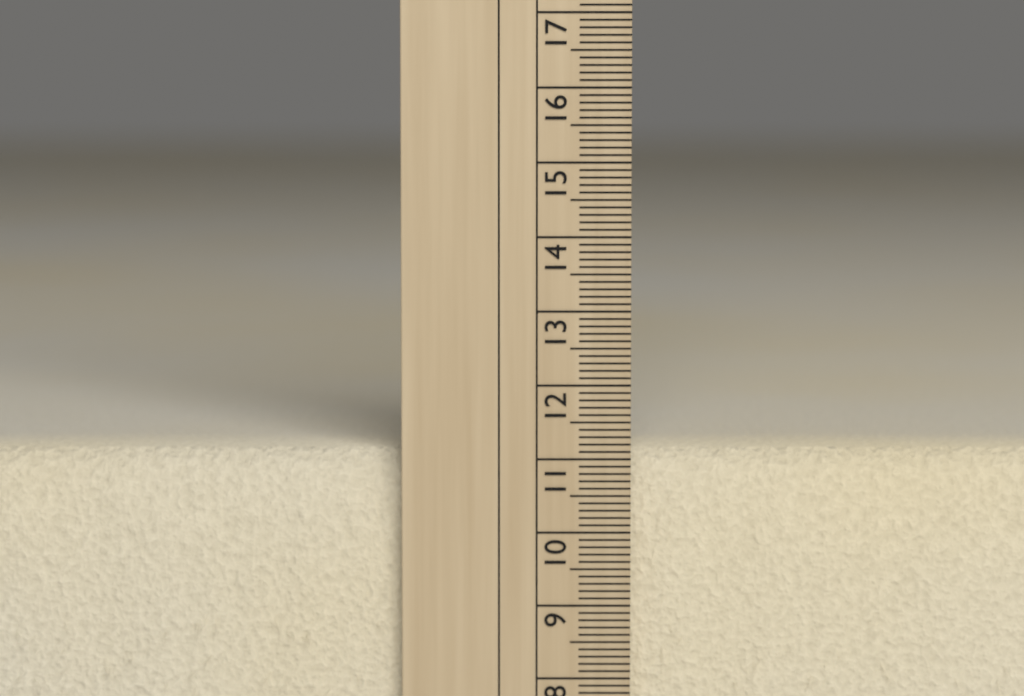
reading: 11.1 cm
